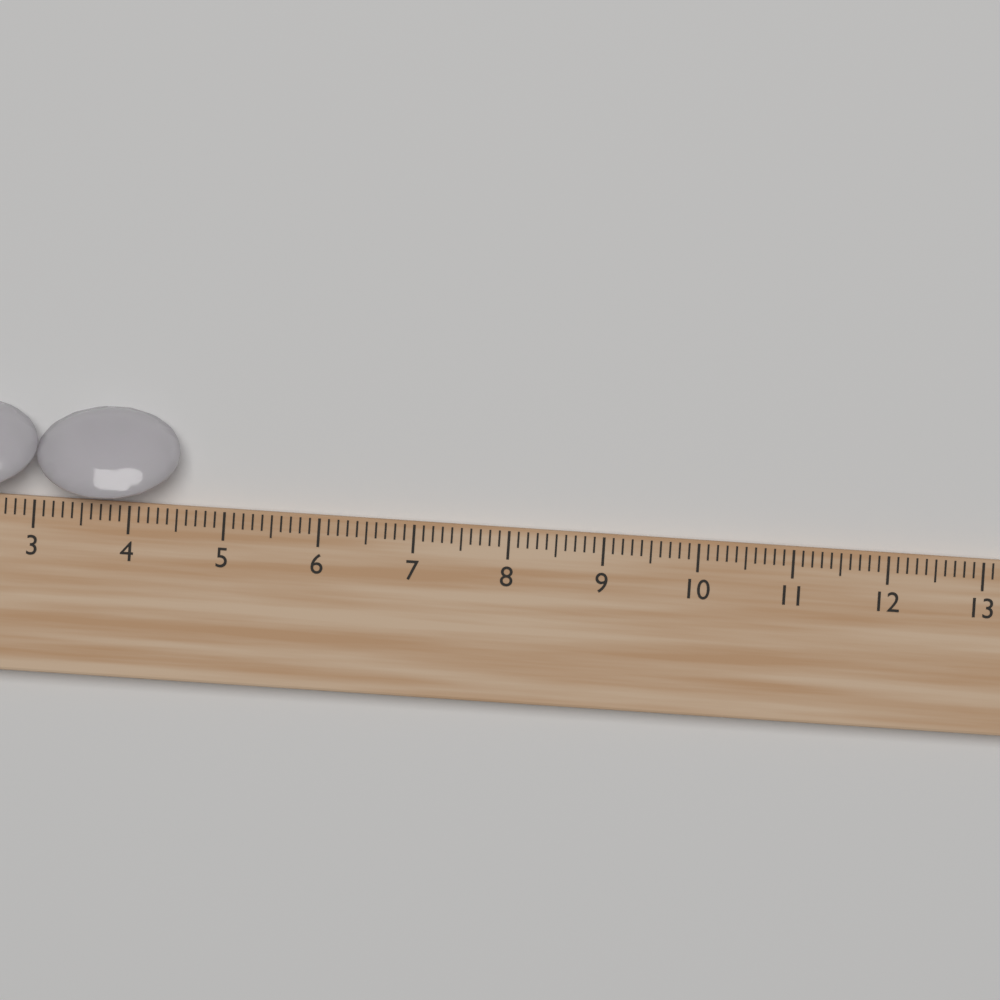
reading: 4.5 cm
